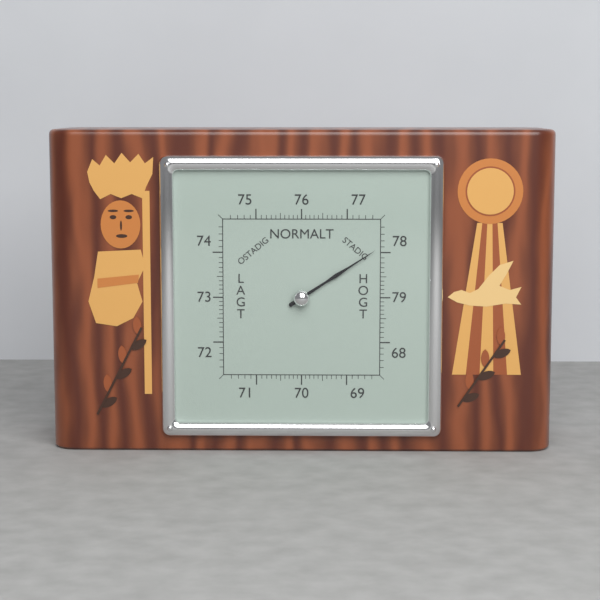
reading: 77.9 (no unit)
